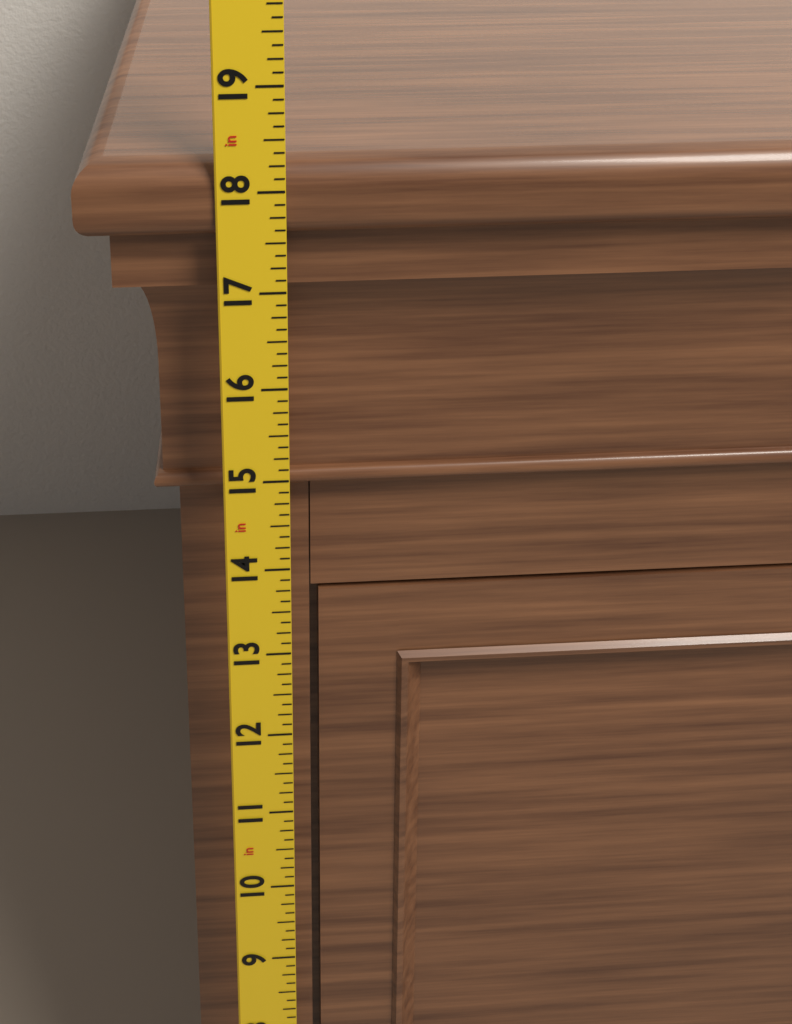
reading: 18.250 in
